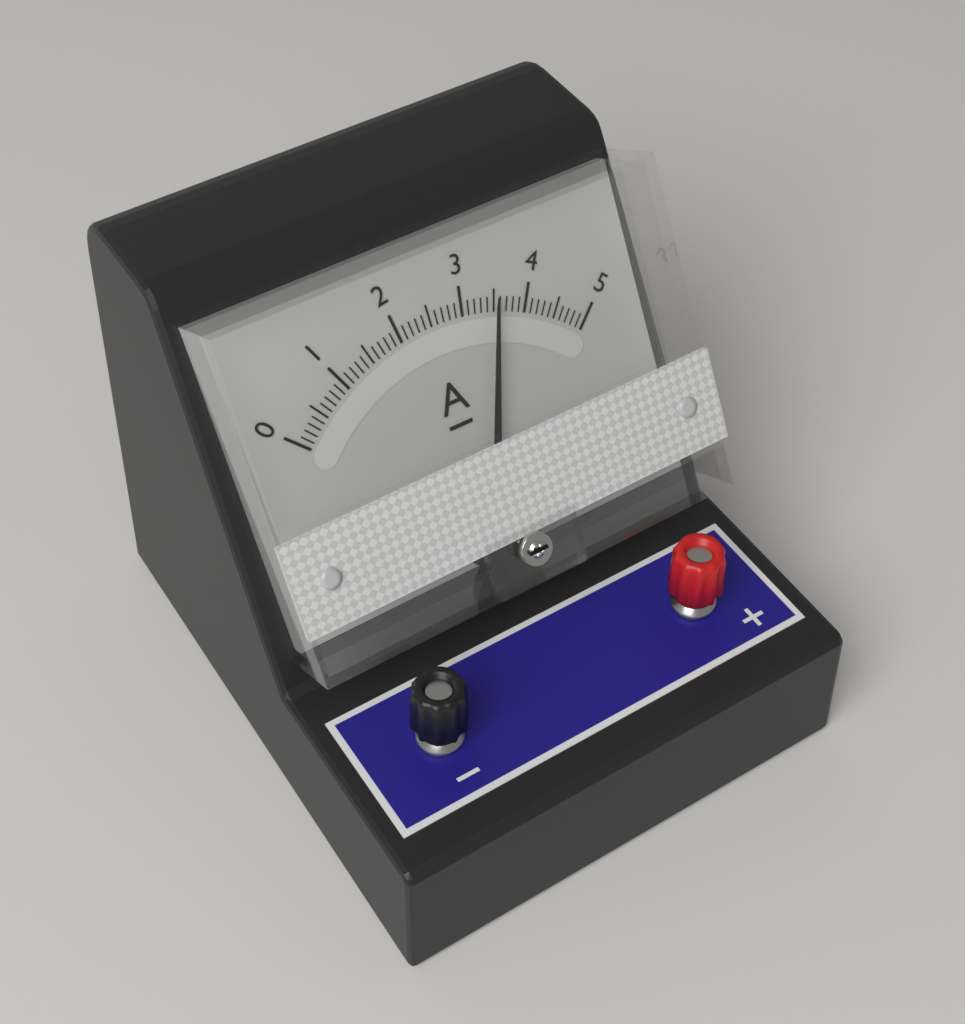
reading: 3.5 A
